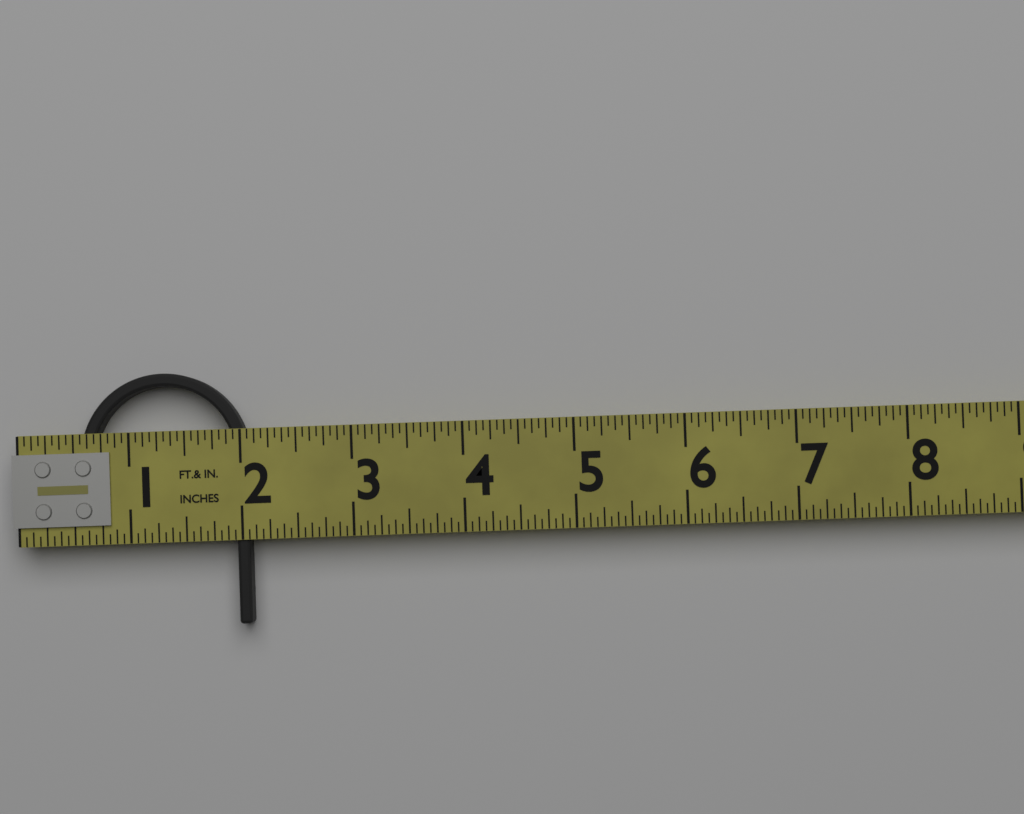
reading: 2.0625 in
